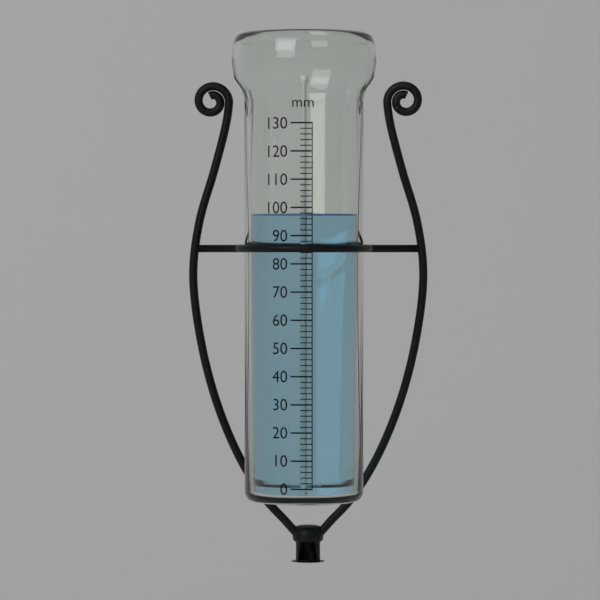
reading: 98 mm
